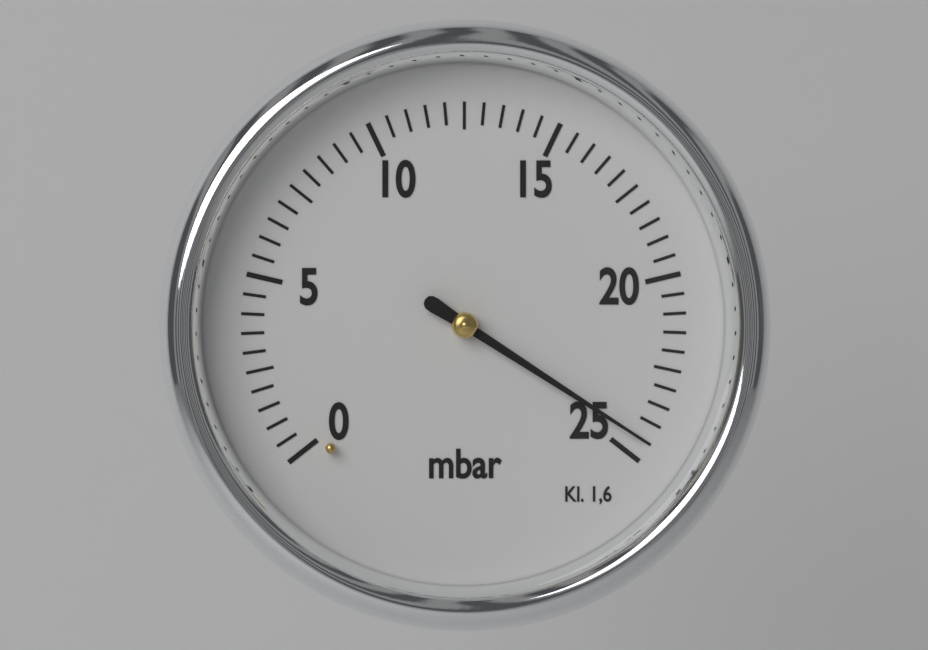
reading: 24.5 mbar
